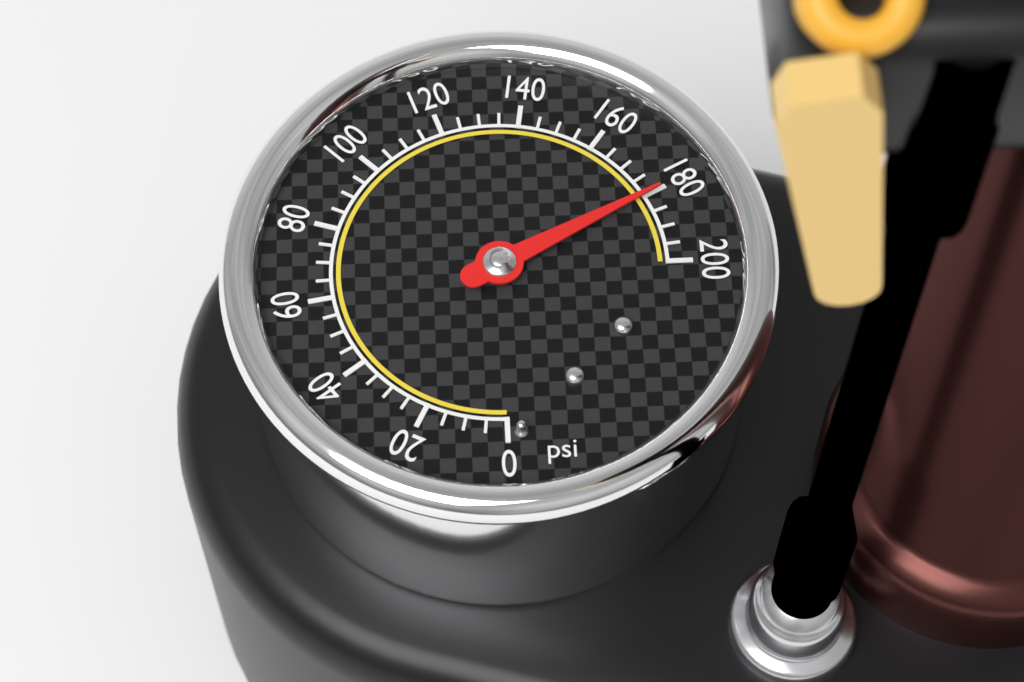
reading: 180 psi
